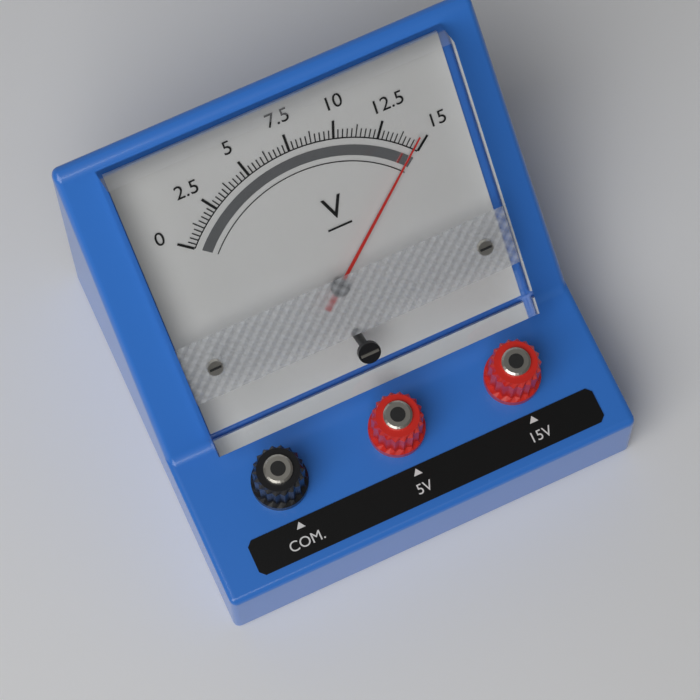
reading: 14.50 V
